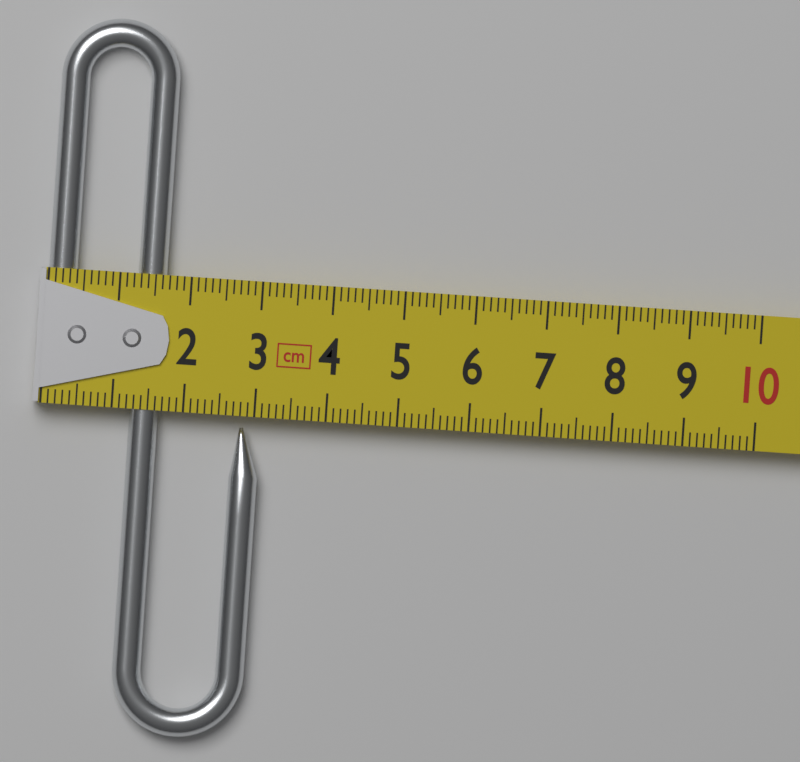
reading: 3.1 cm
